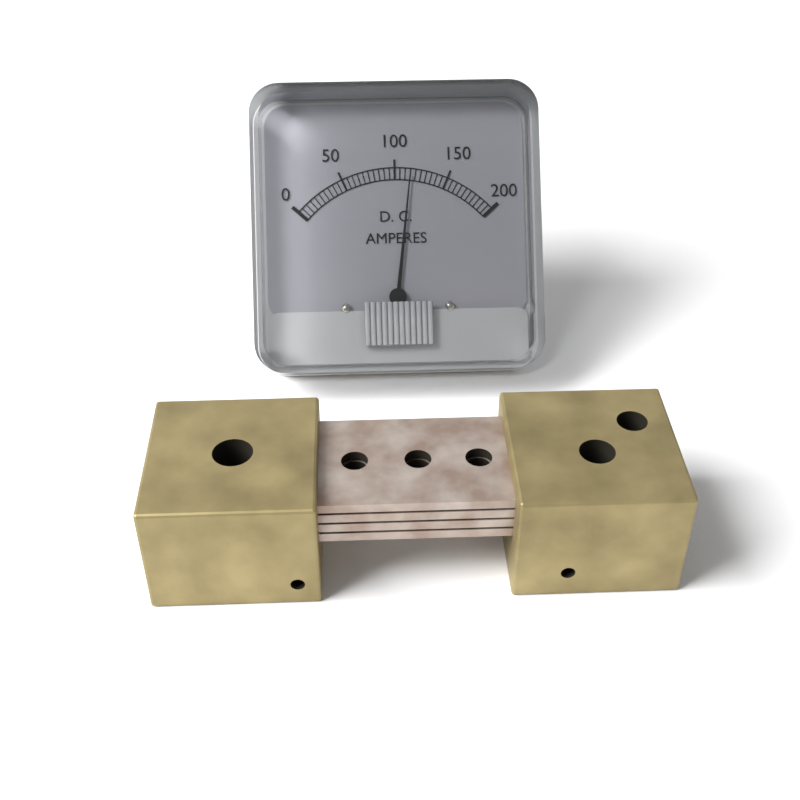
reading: 115 A
